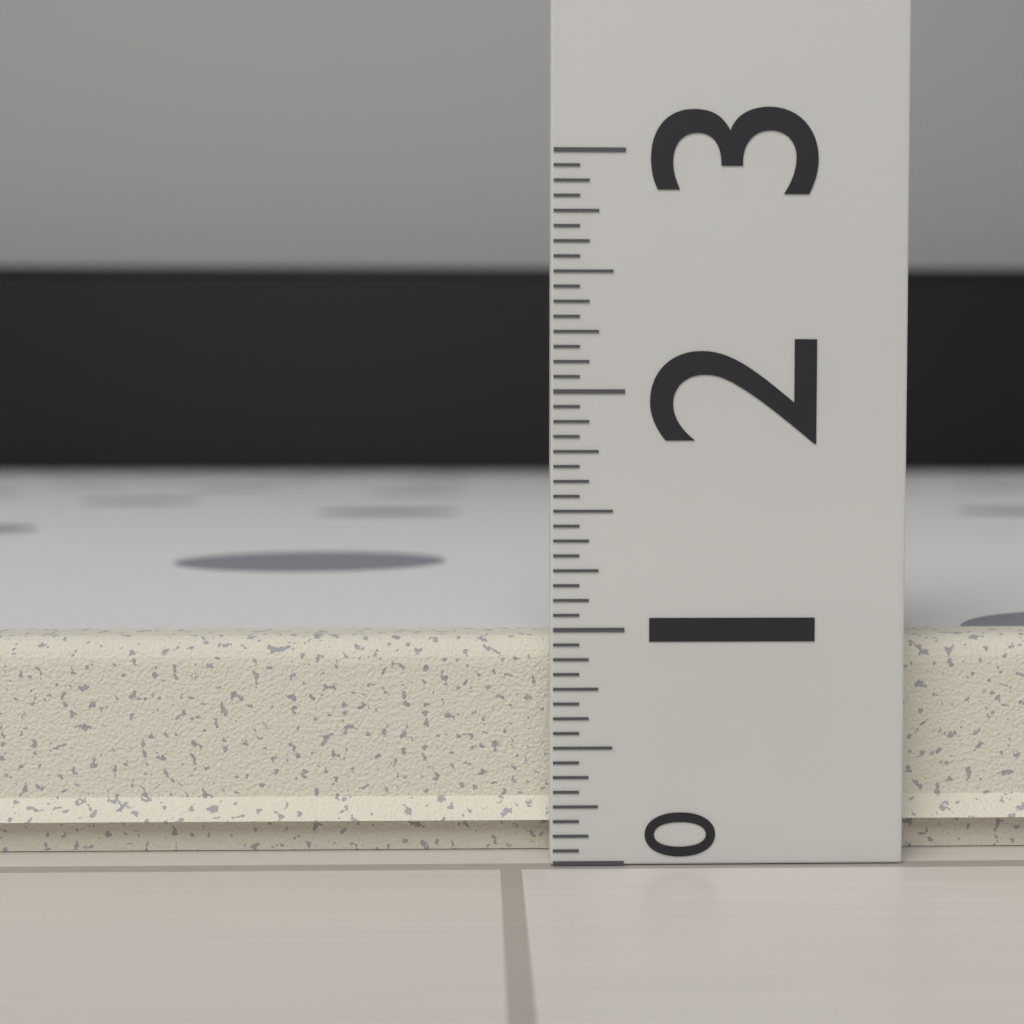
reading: 0.9375 (no unit)
